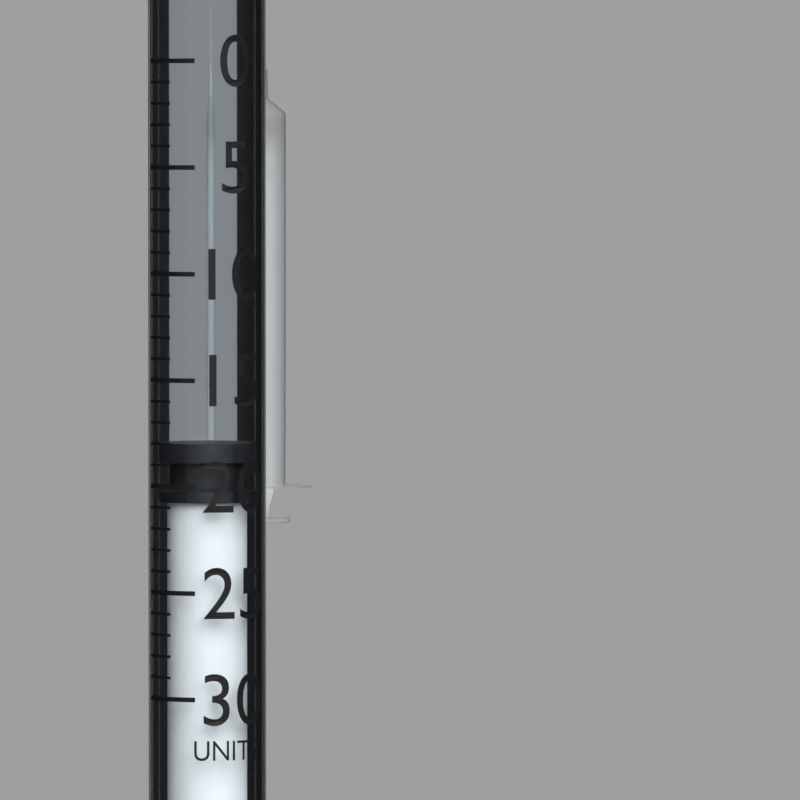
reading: 18 units
